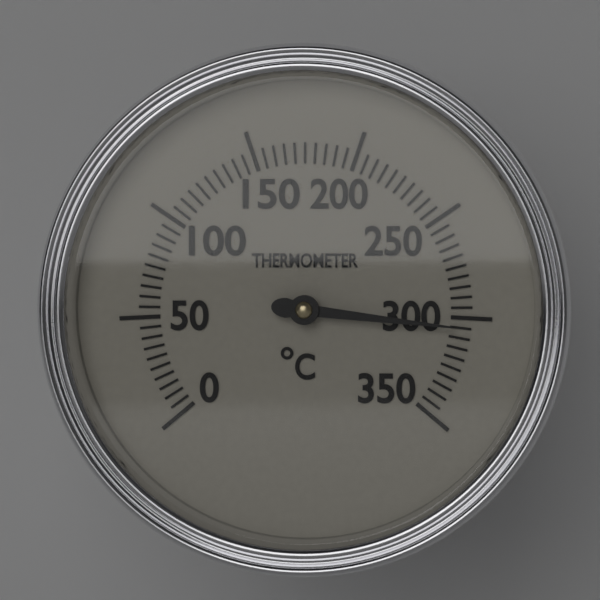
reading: 305 °C
